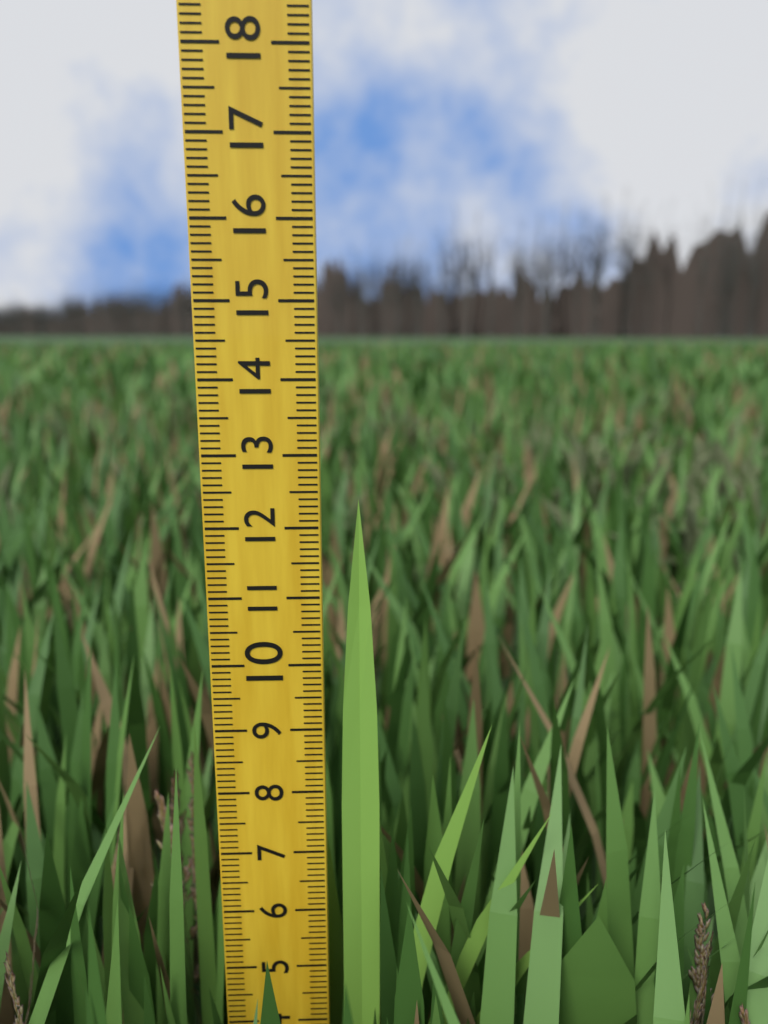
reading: 12.4 (no unit)
